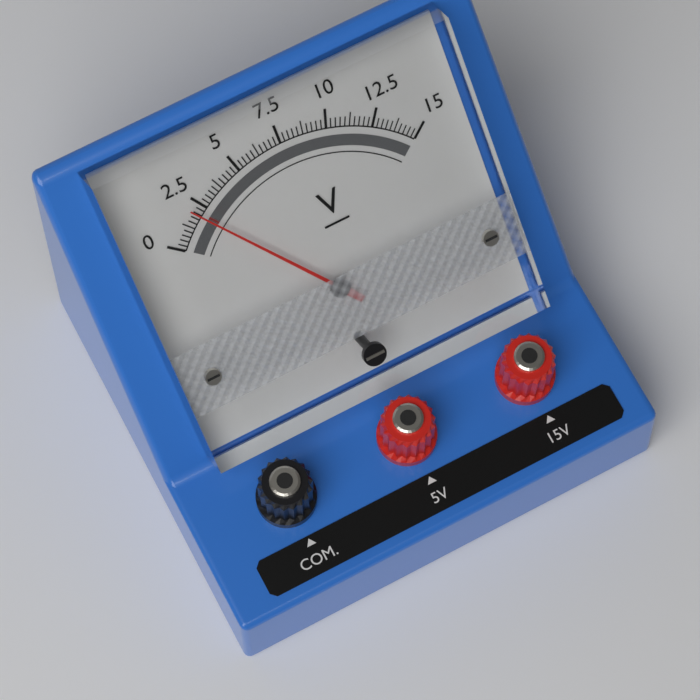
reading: 2.00 V
